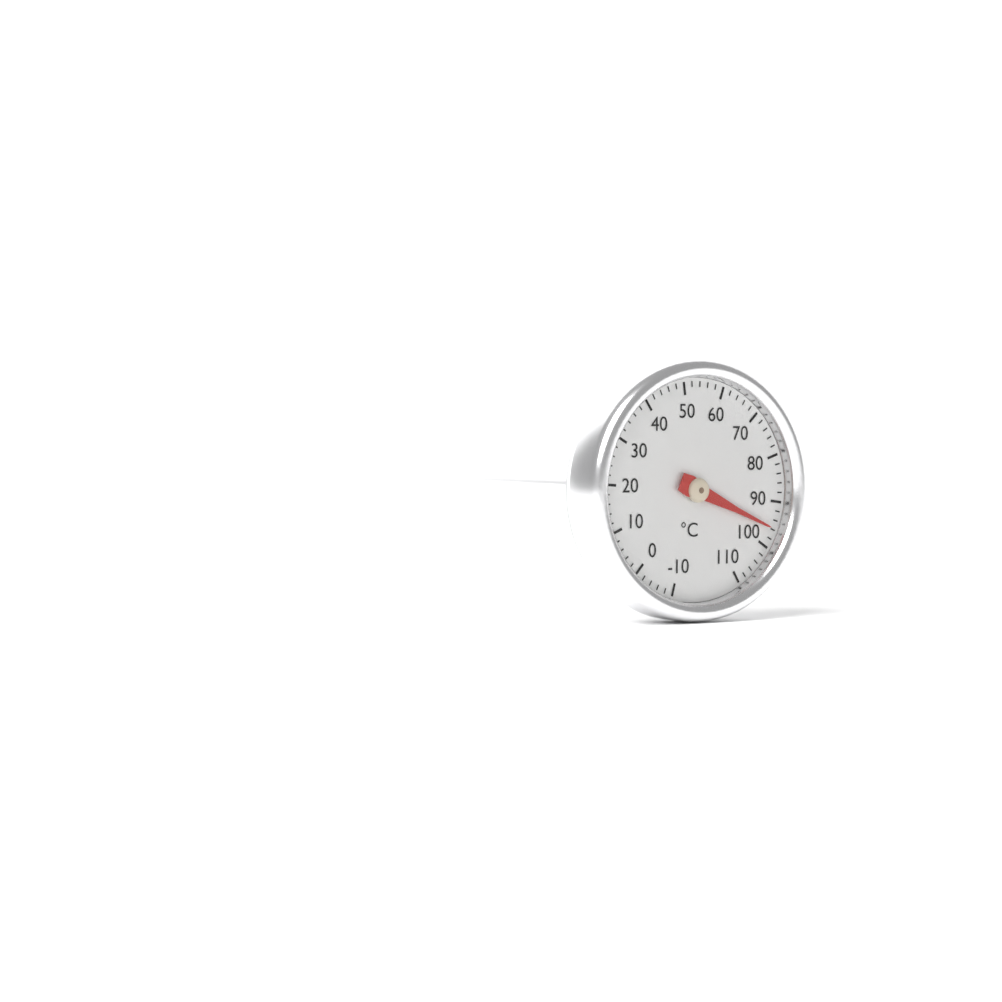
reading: 96 °C
